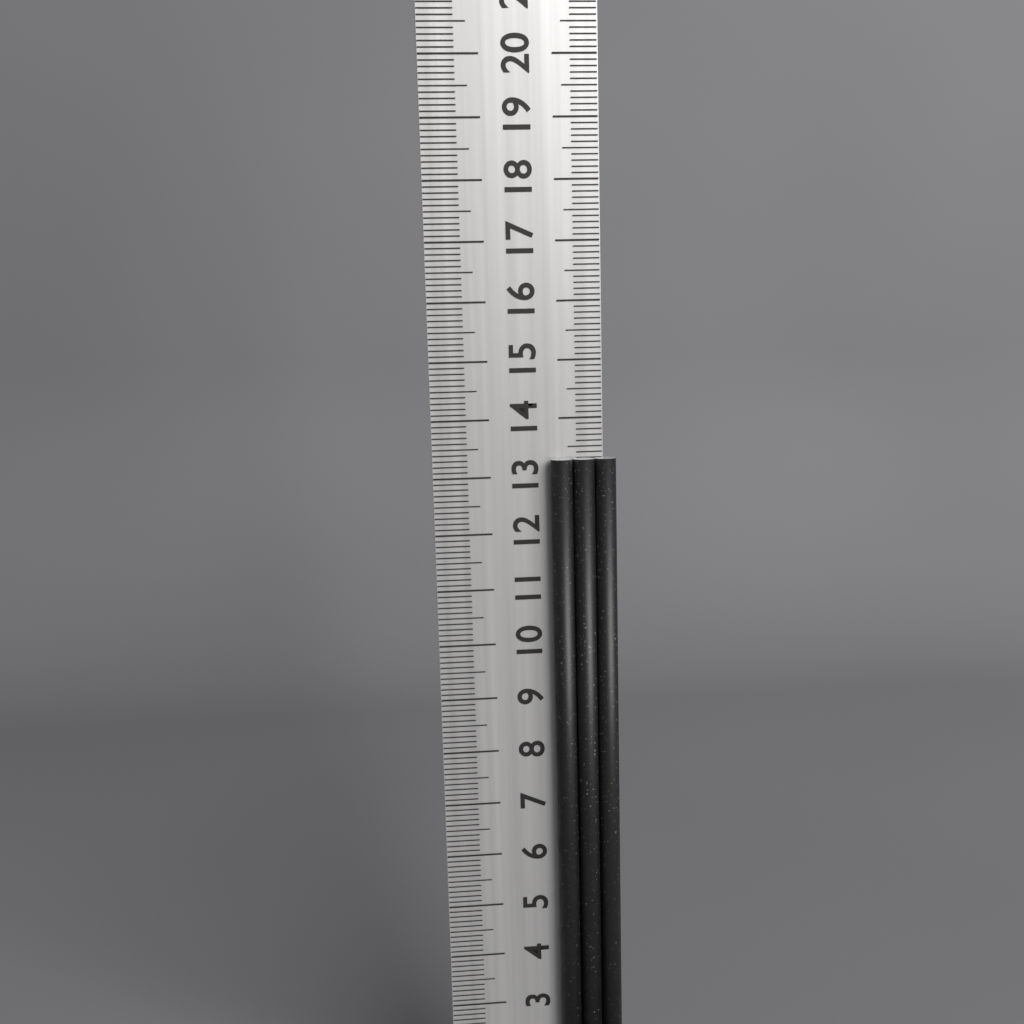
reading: 13.3 cm
